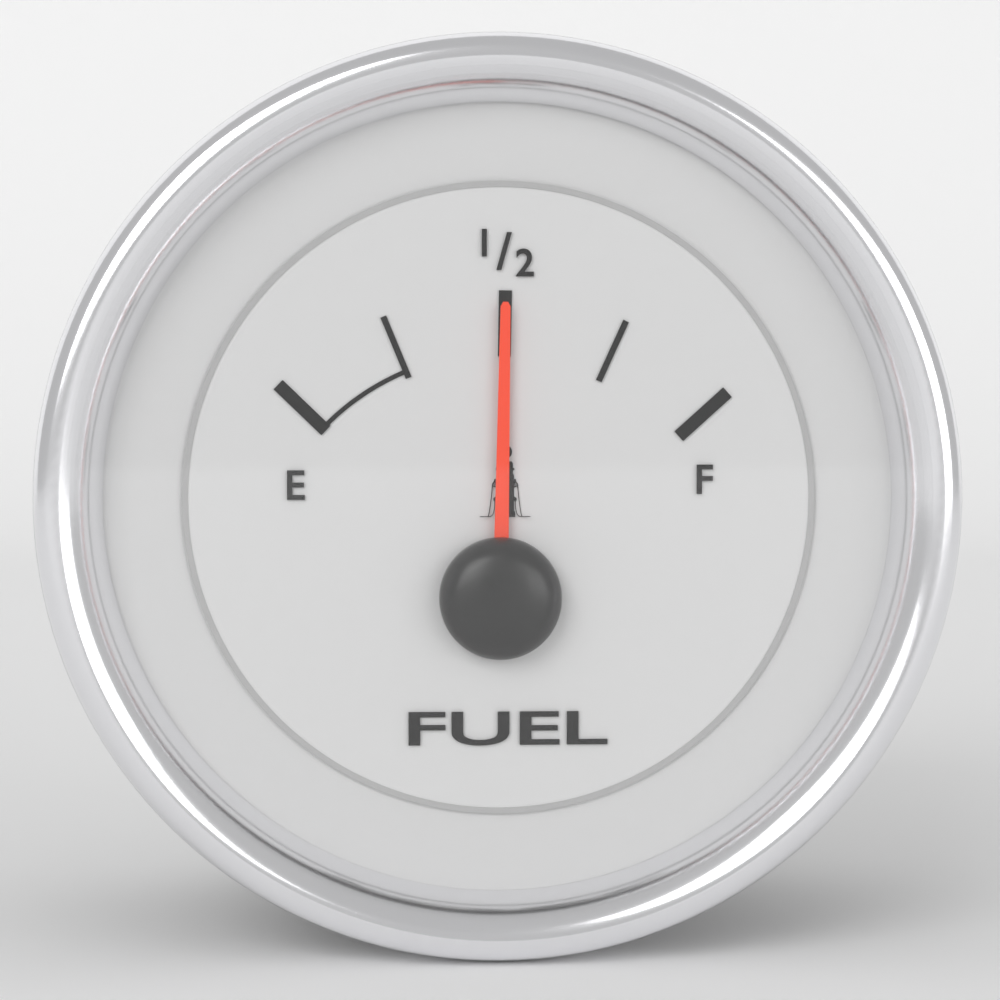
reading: 0.50 (no unit)
